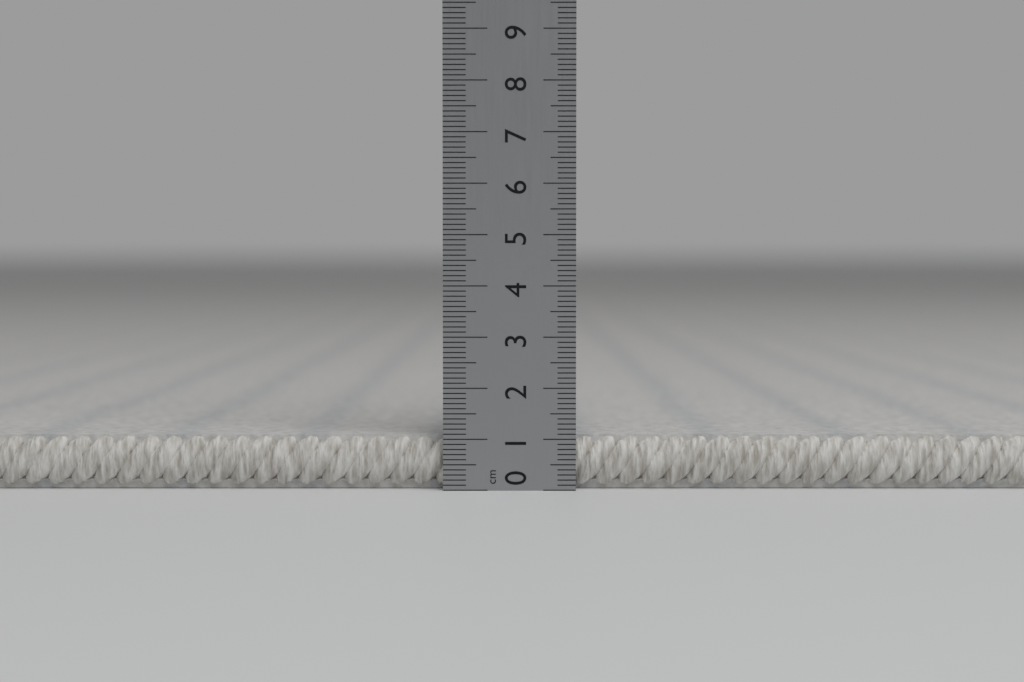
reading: 1.1 cm
